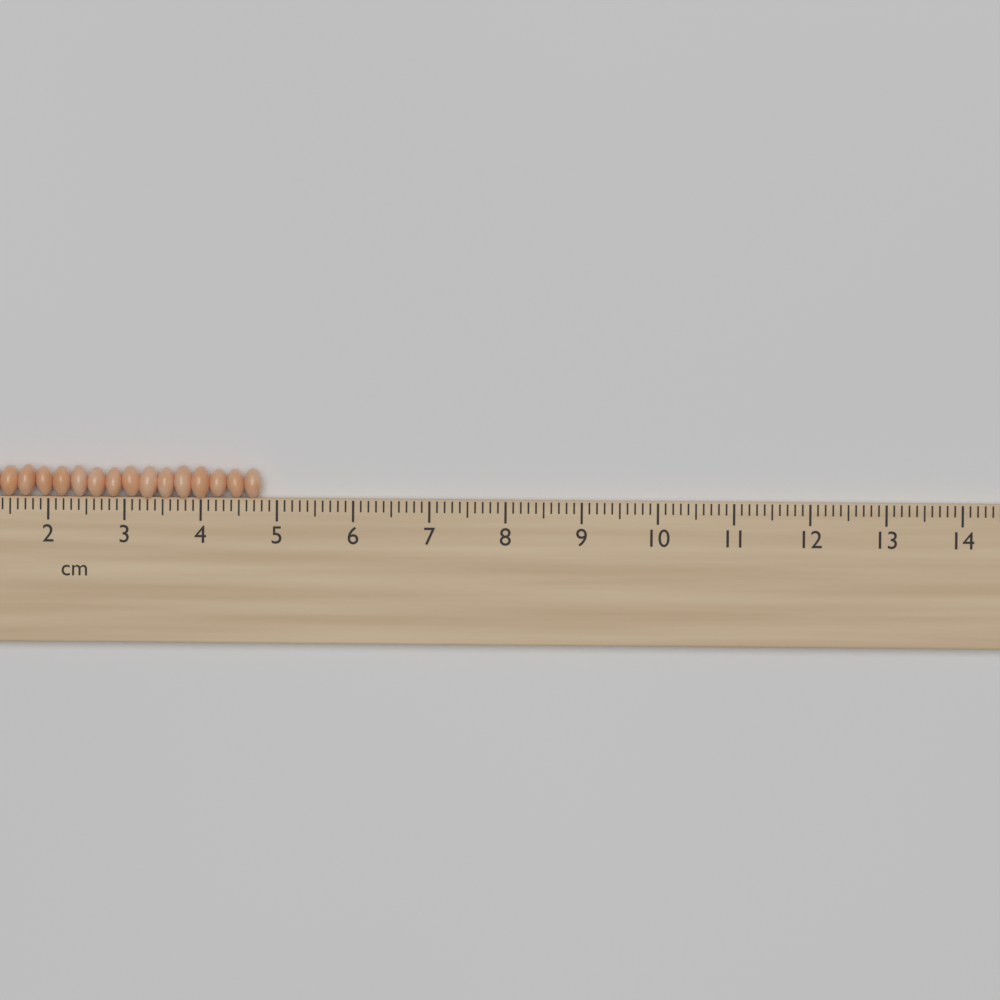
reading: 4.8 cm
